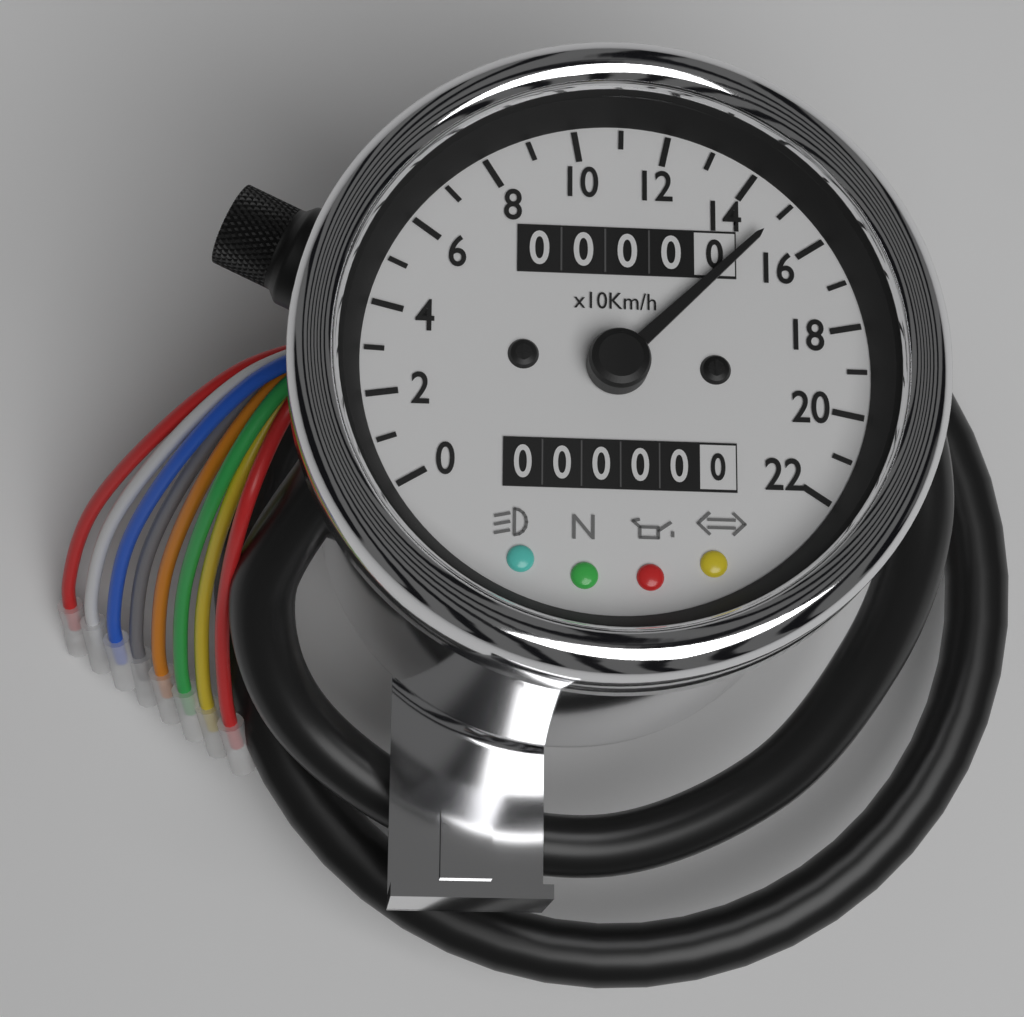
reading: 150 km/h
